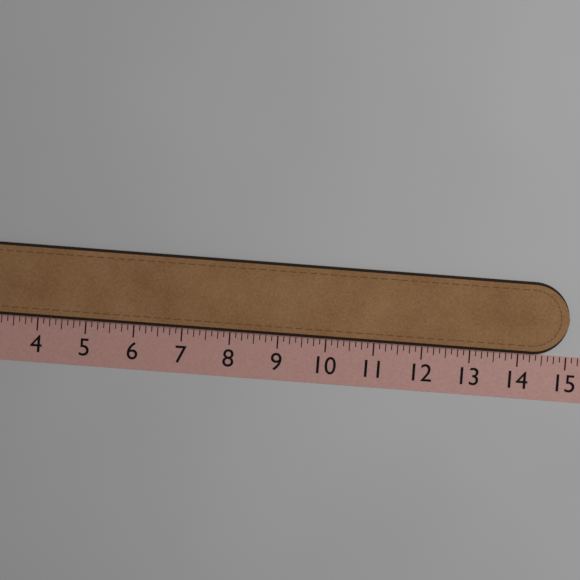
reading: 15.000 (no unit)
